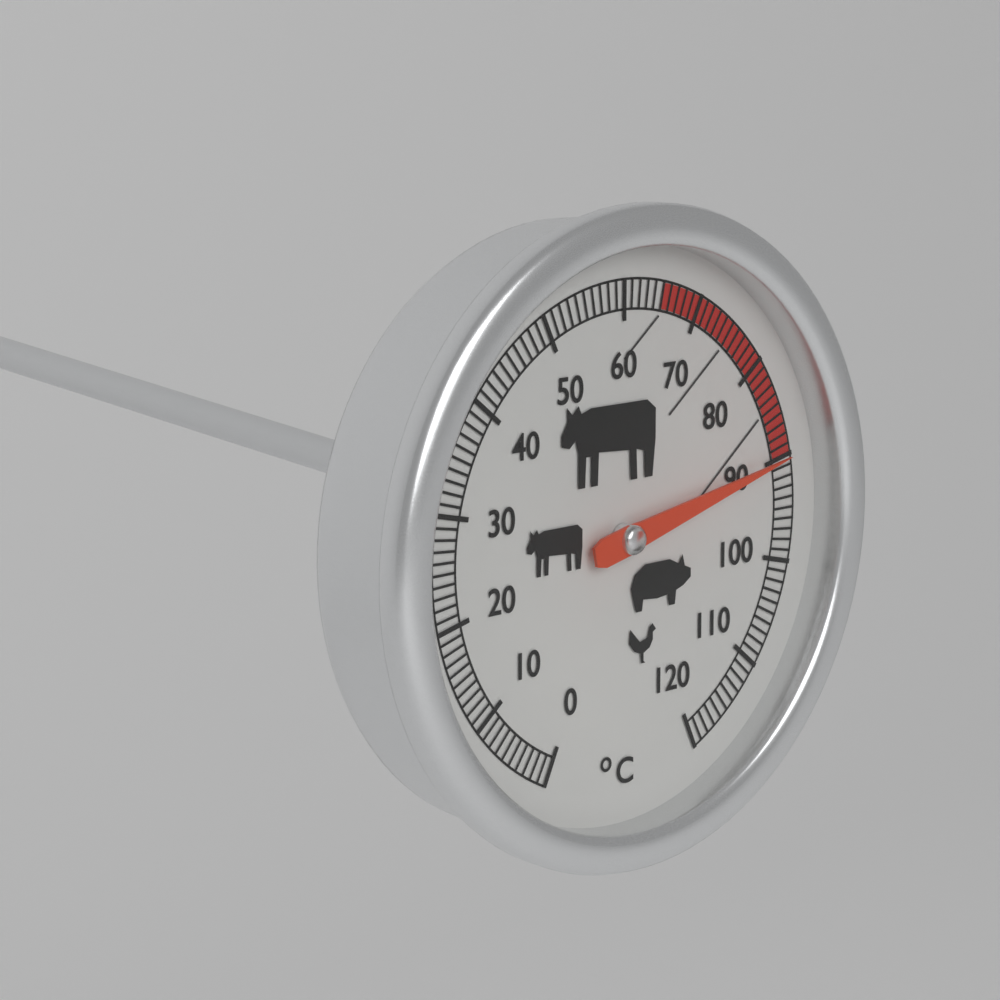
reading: 90 °C
